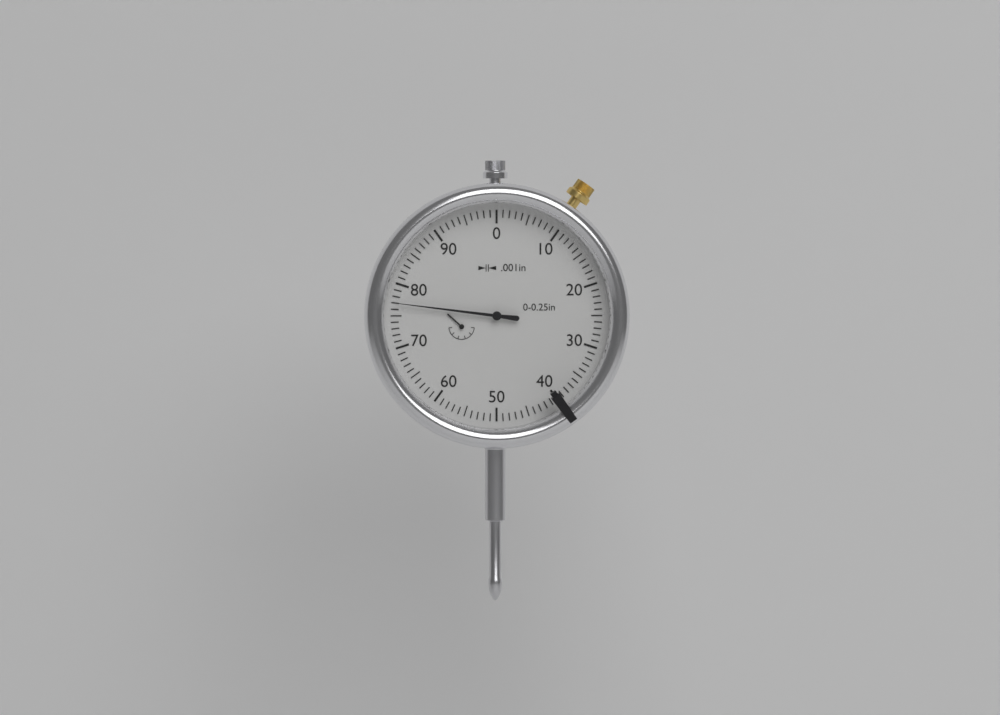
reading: 0.077 in
